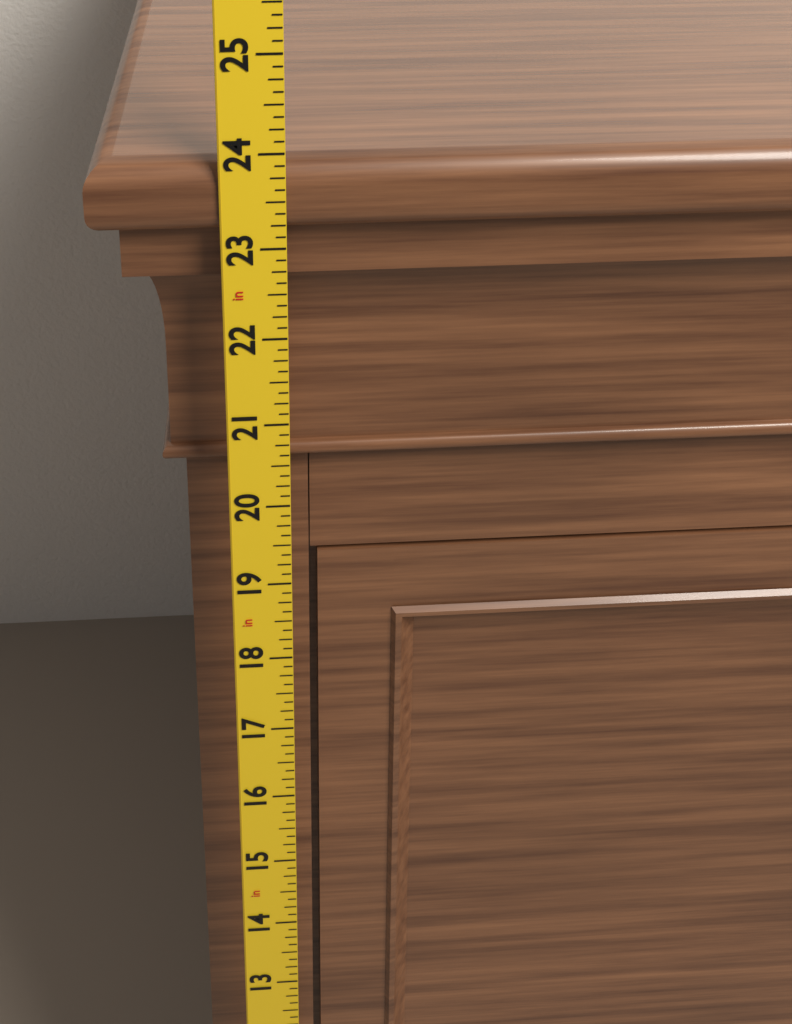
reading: 23.875 in
